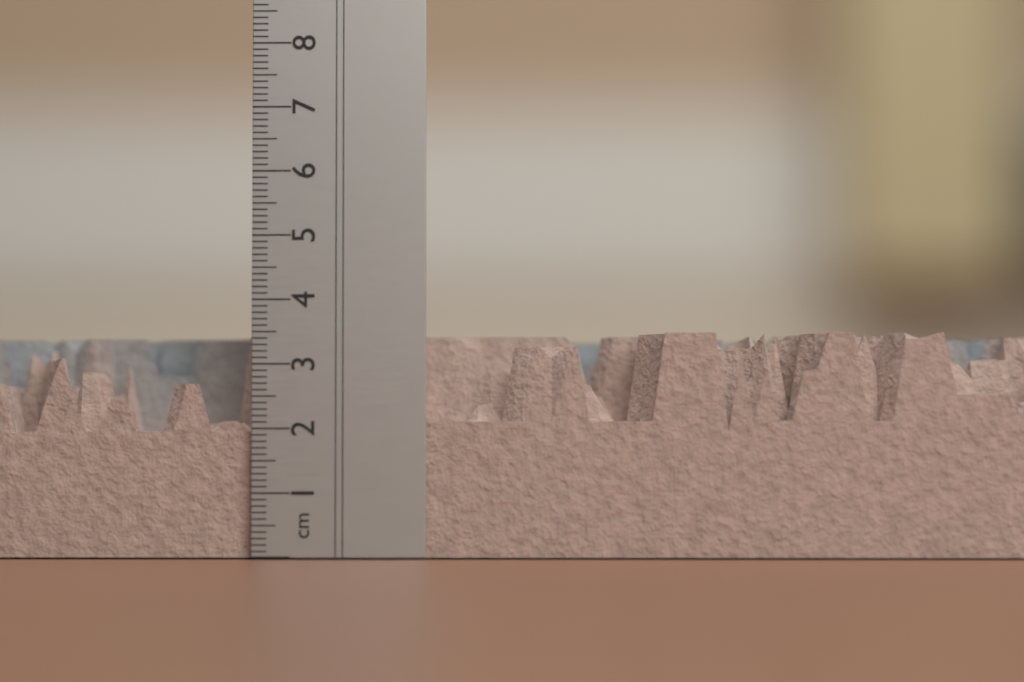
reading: 3.5 cm
